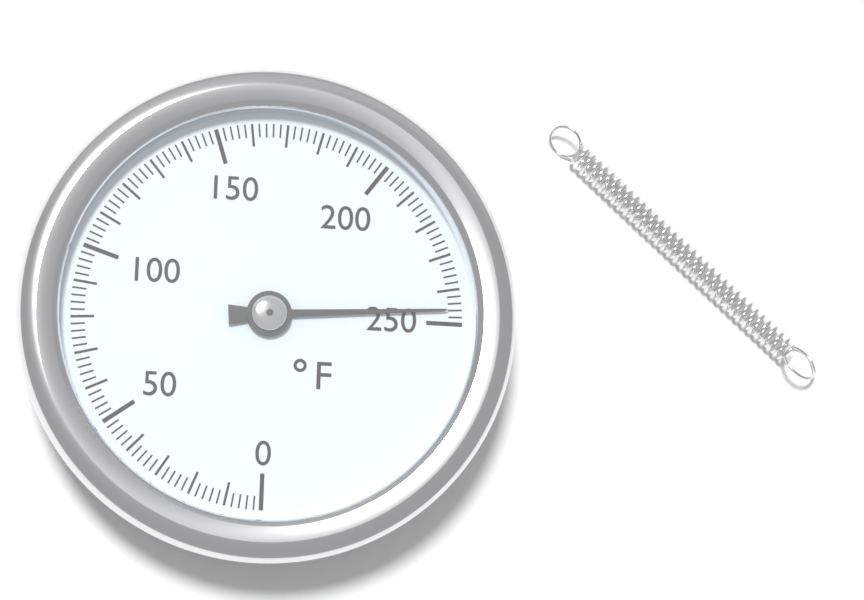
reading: 246 °F
